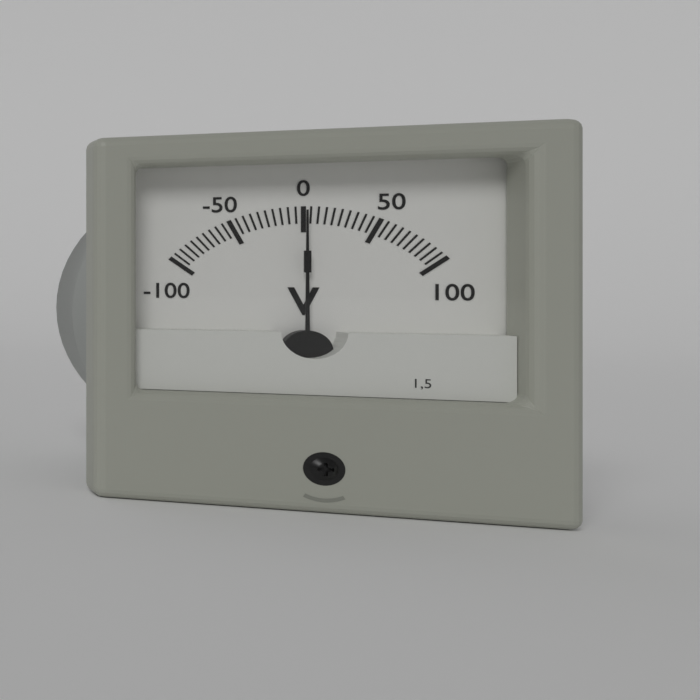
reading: 0 V
